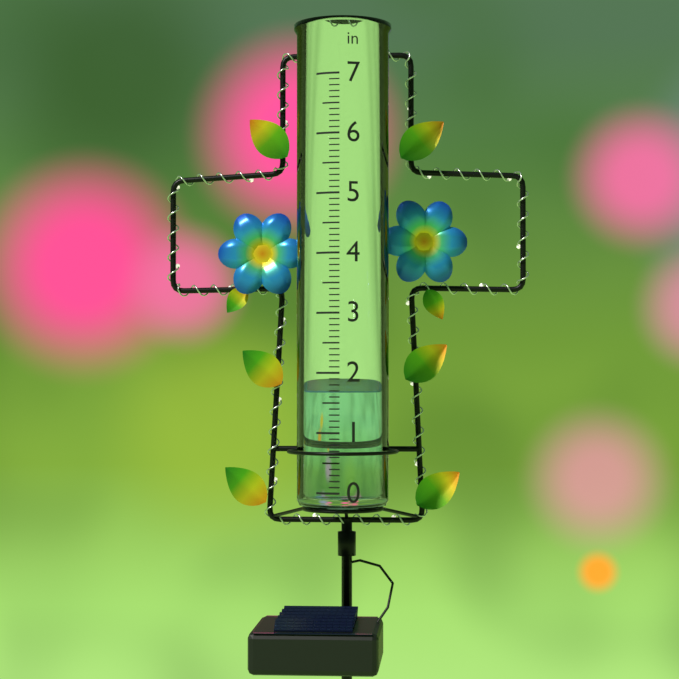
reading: 1.7 in
